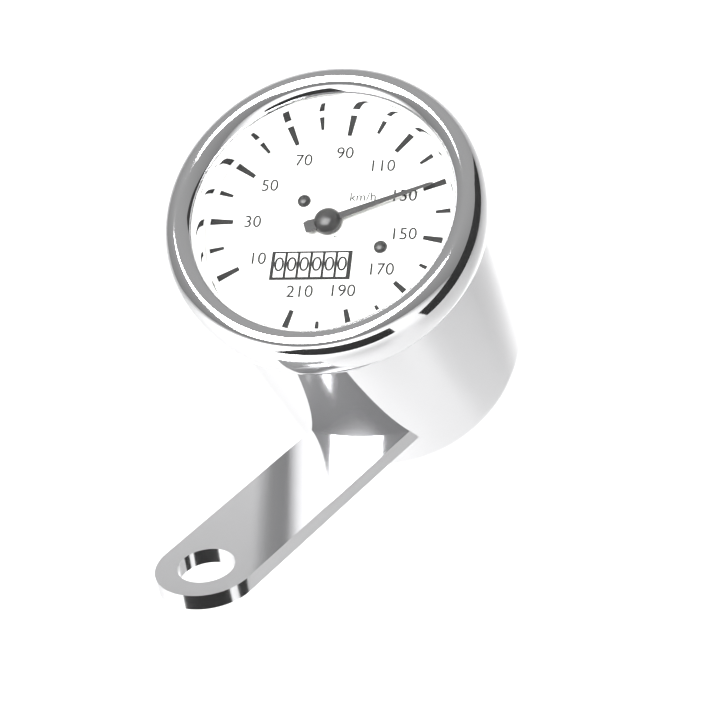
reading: 130 km/h
